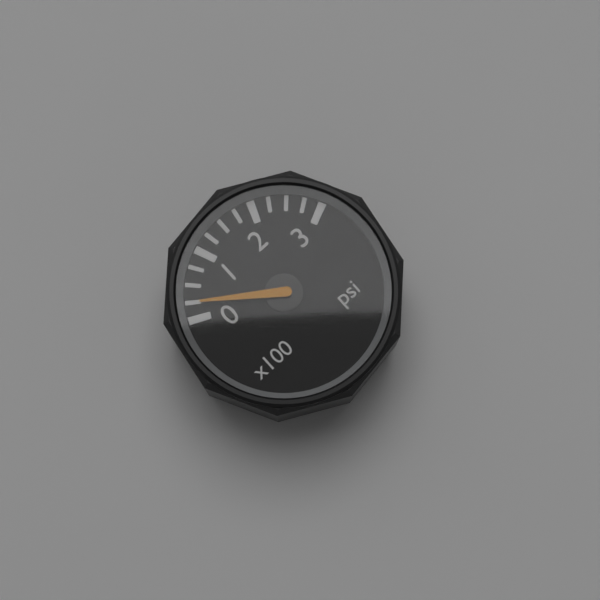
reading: 25 psi
